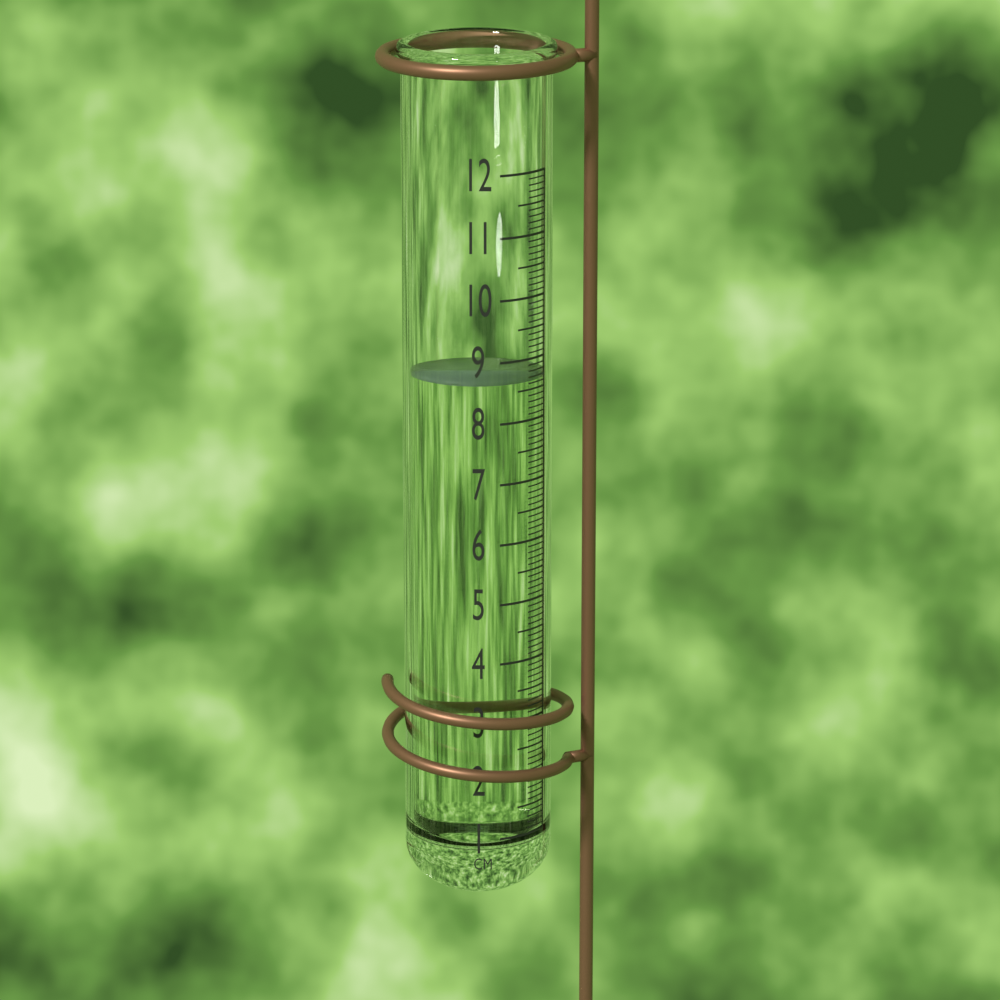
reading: 8.7 cm
